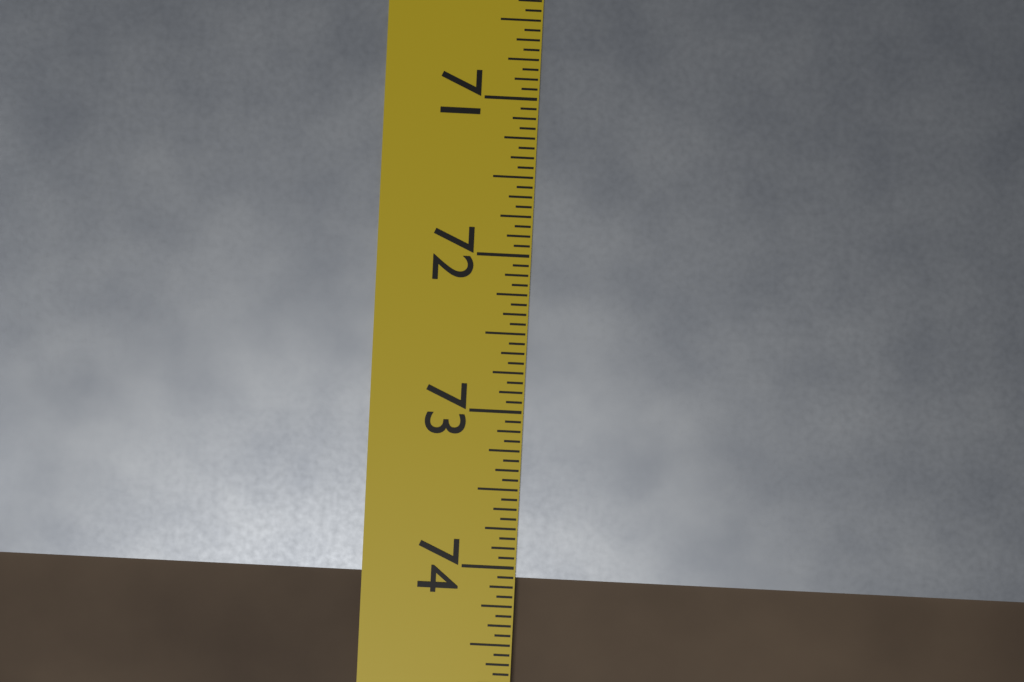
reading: 74.0625 in
